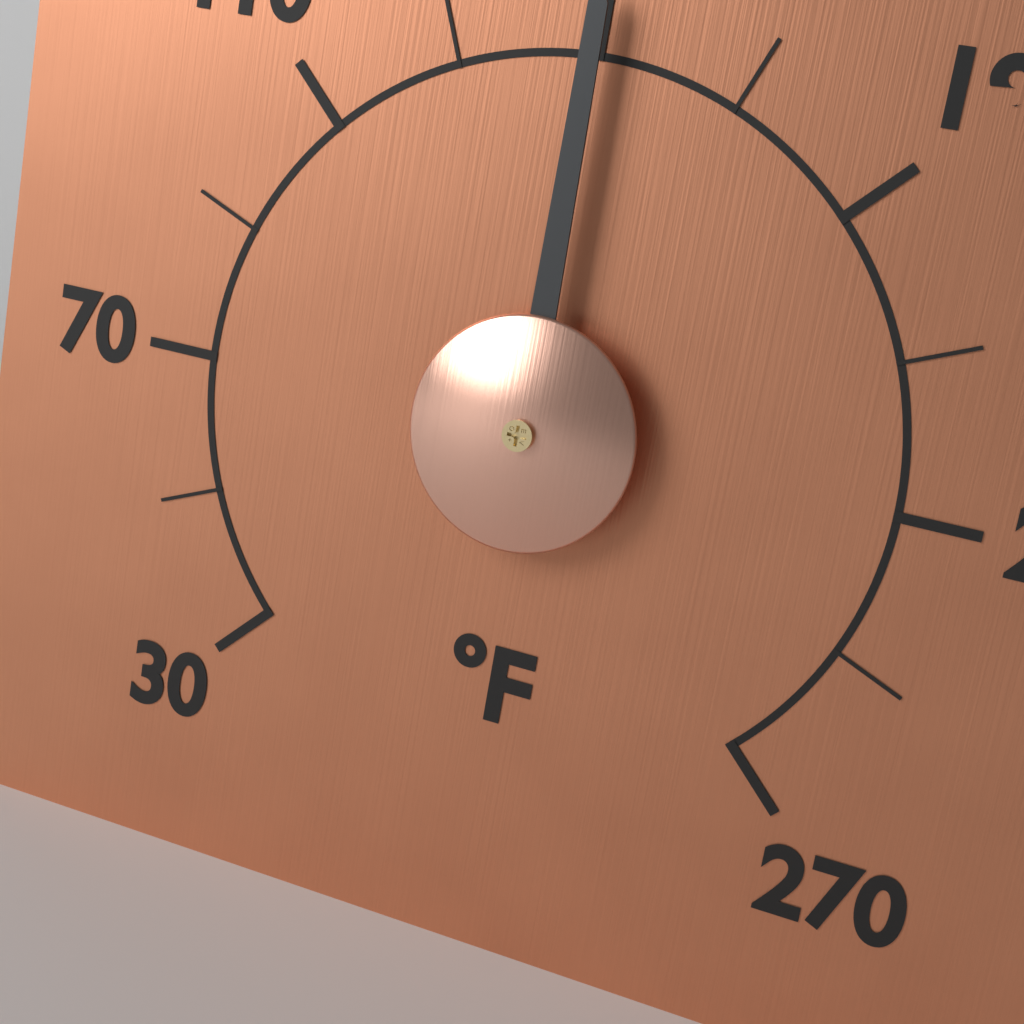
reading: 150 °F
